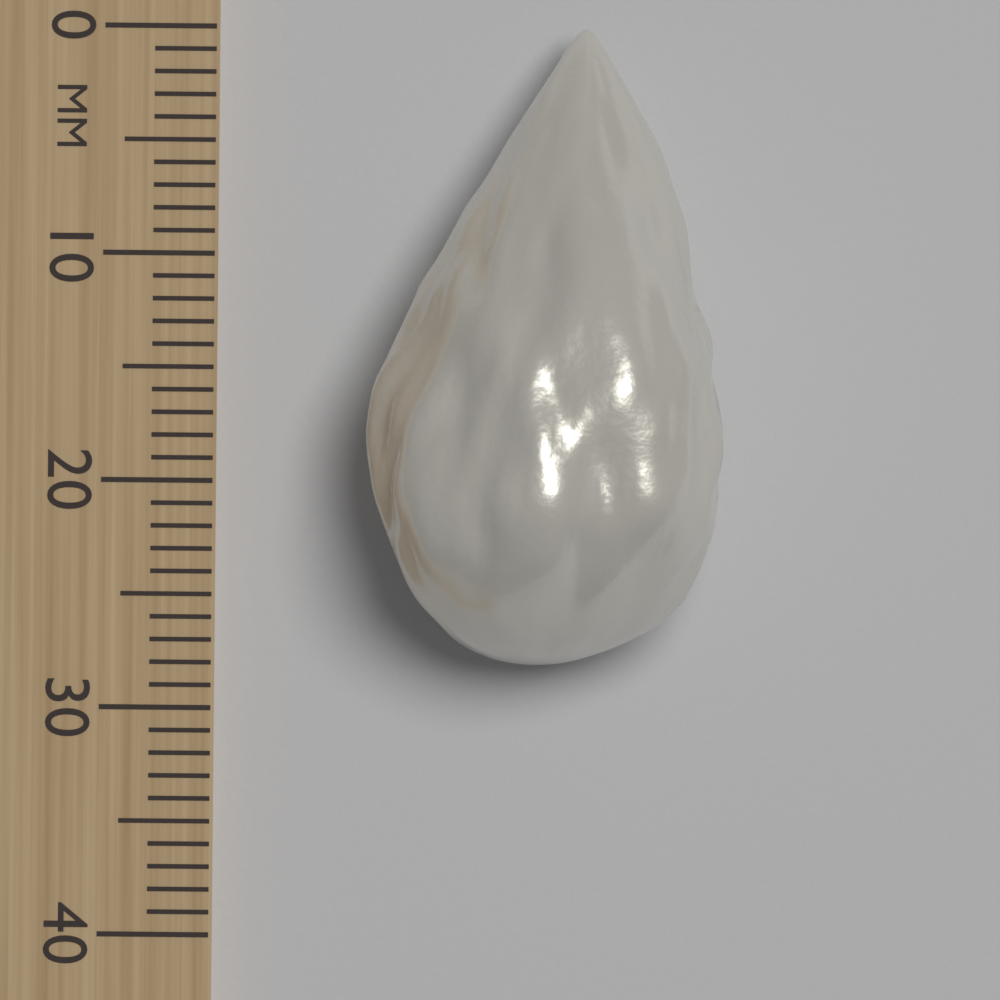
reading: 28 mm
